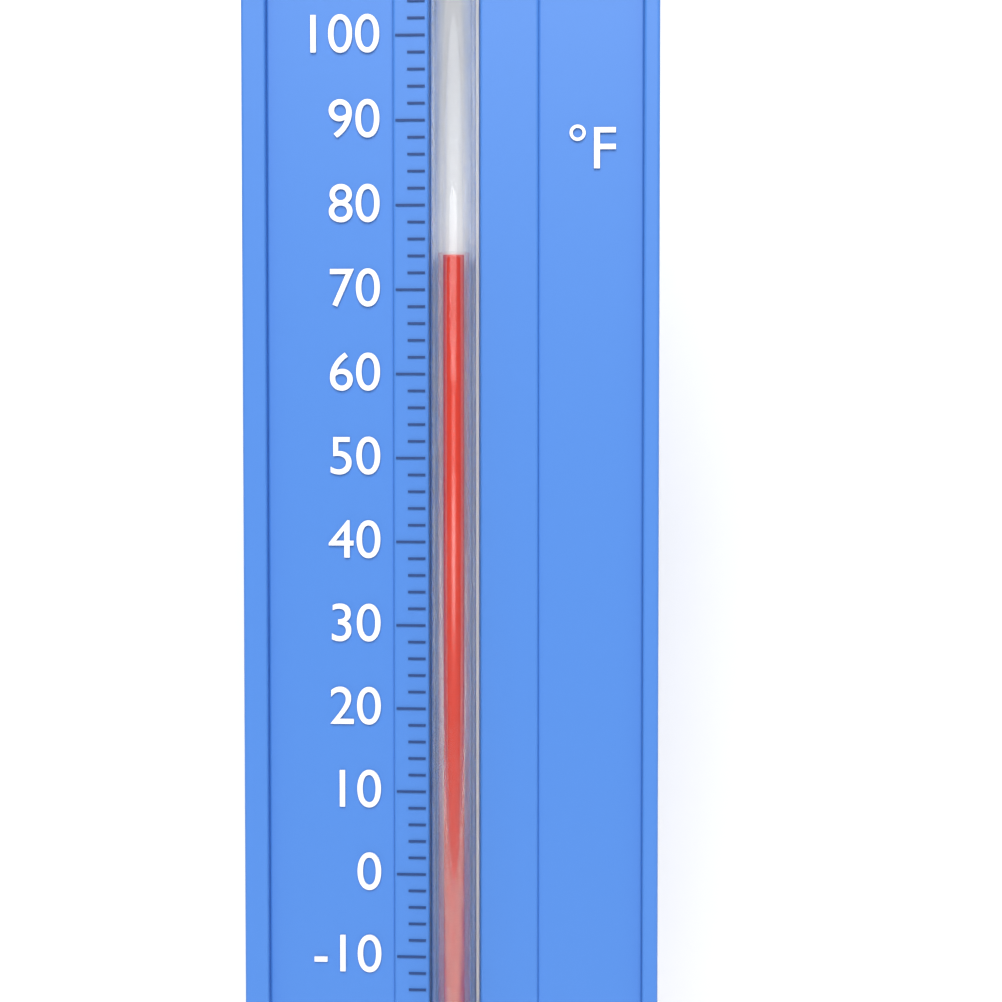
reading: 74 °F
